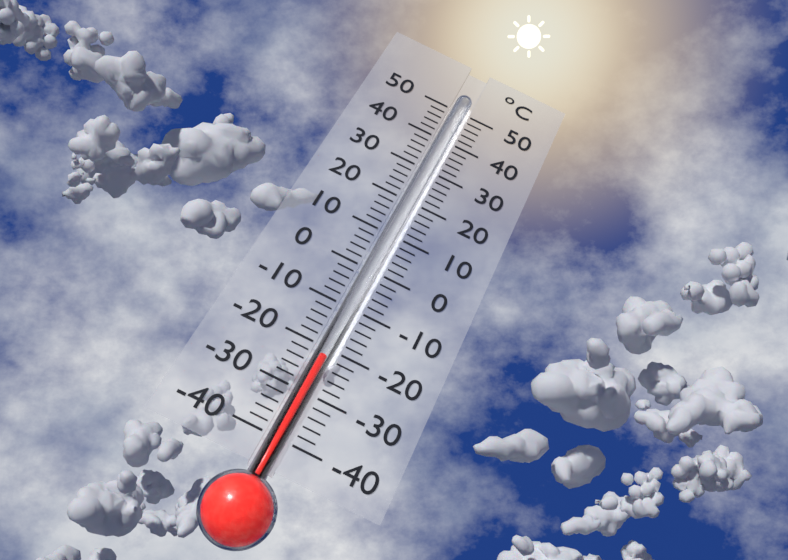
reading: -22 °C
